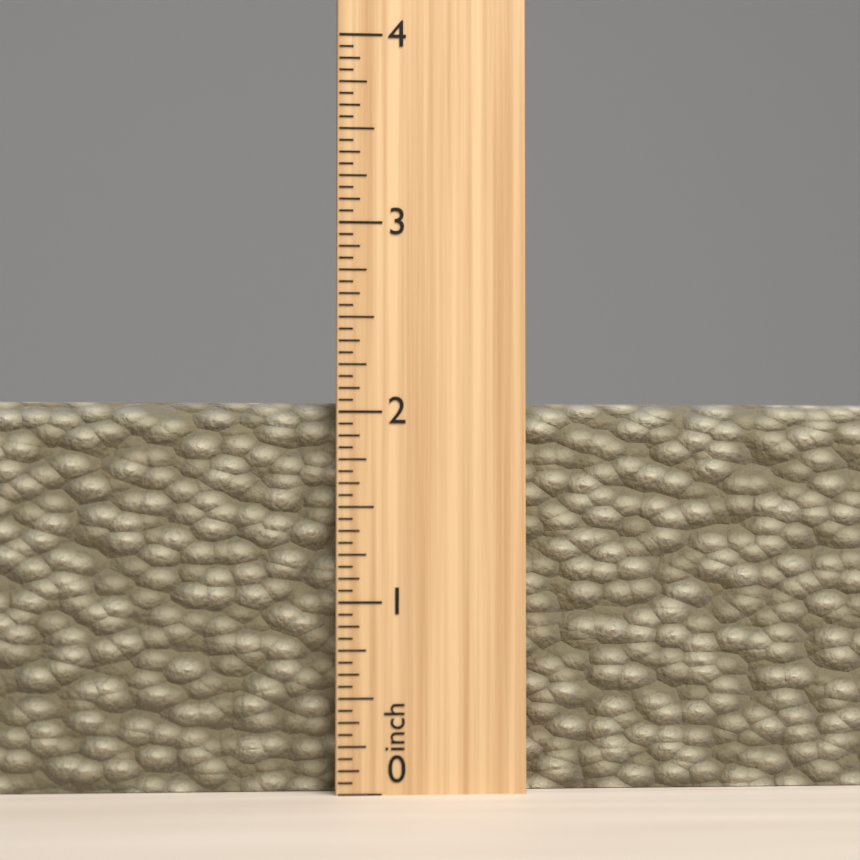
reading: 2.0625 inch
